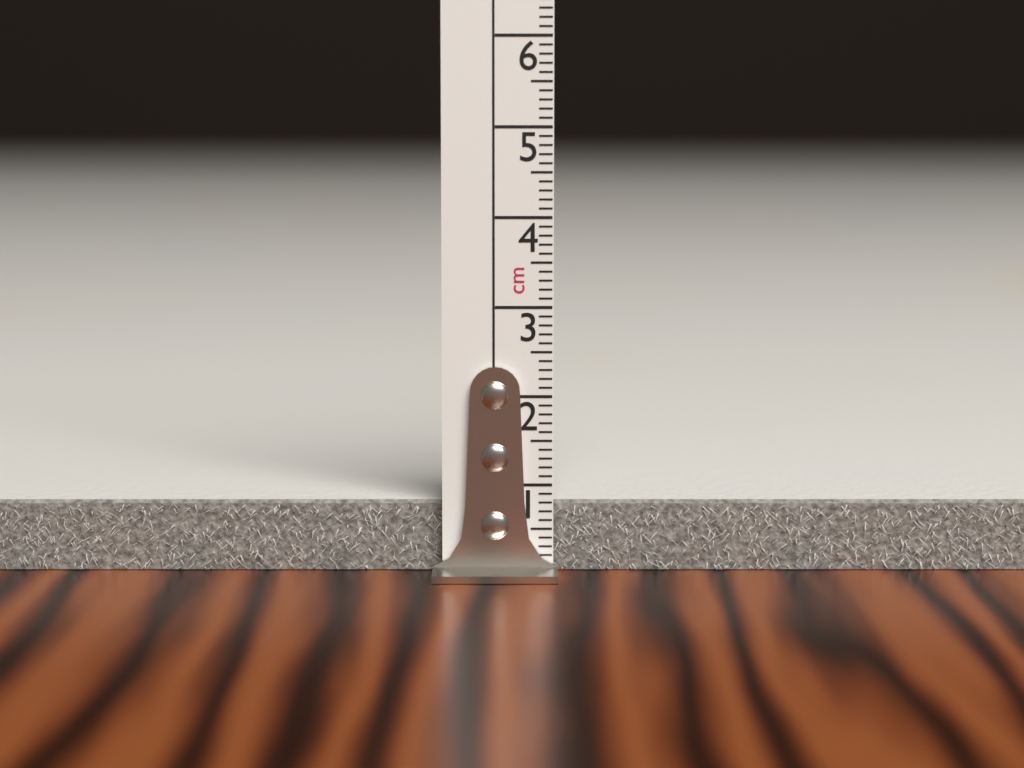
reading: 0.8 cm
